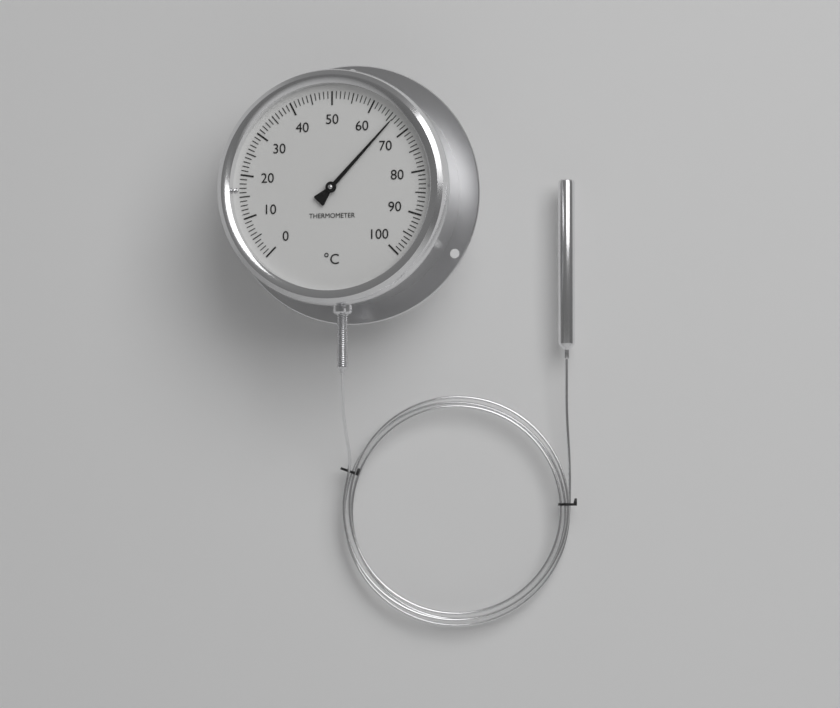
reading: 66 °C
